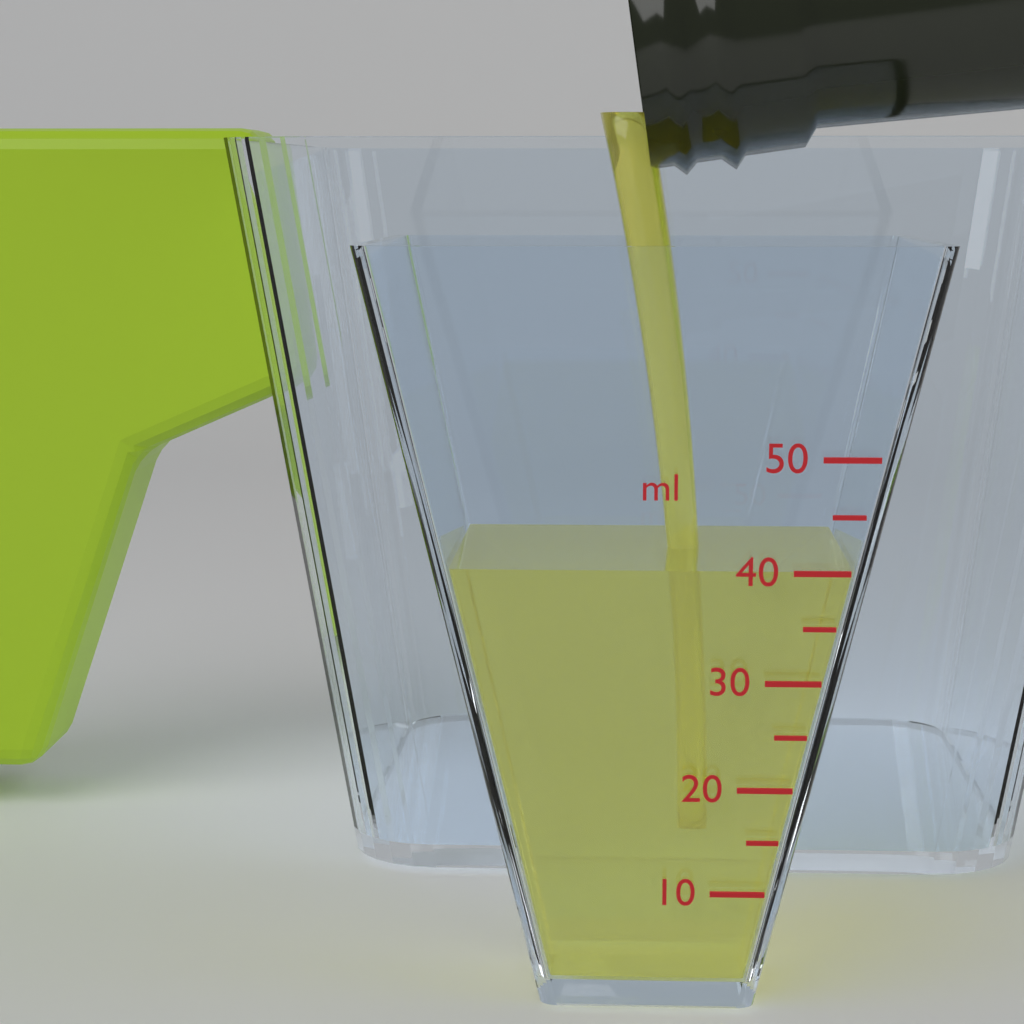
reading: 40 ml
